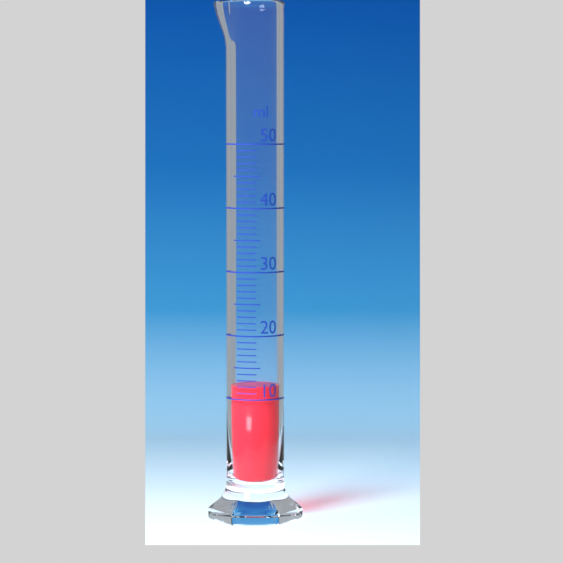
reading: 12 ml
